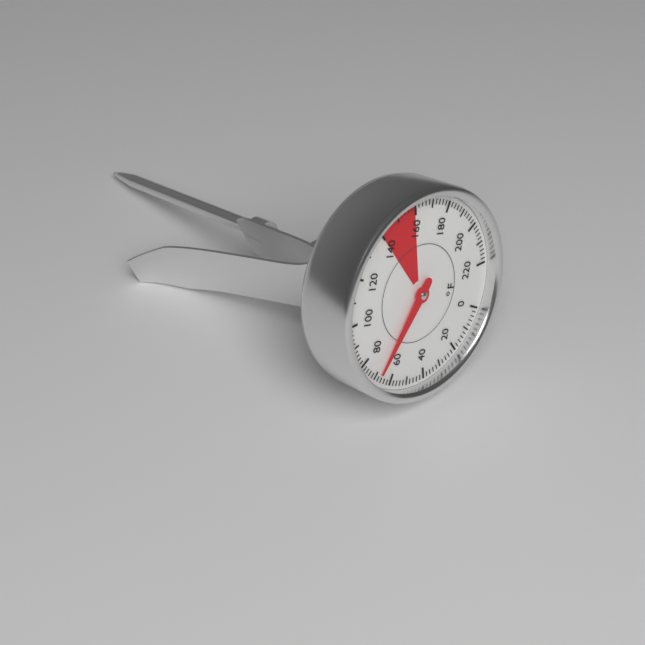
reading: 68 °F
